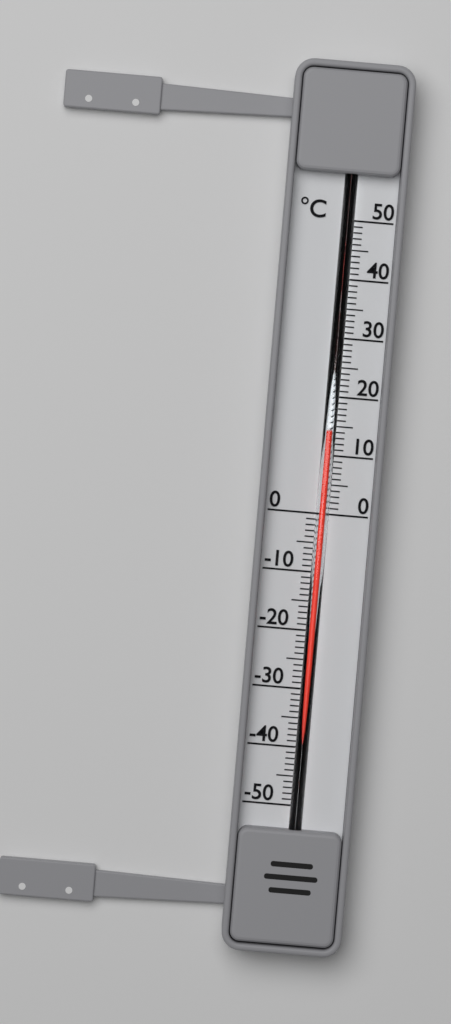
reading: 14 °C
